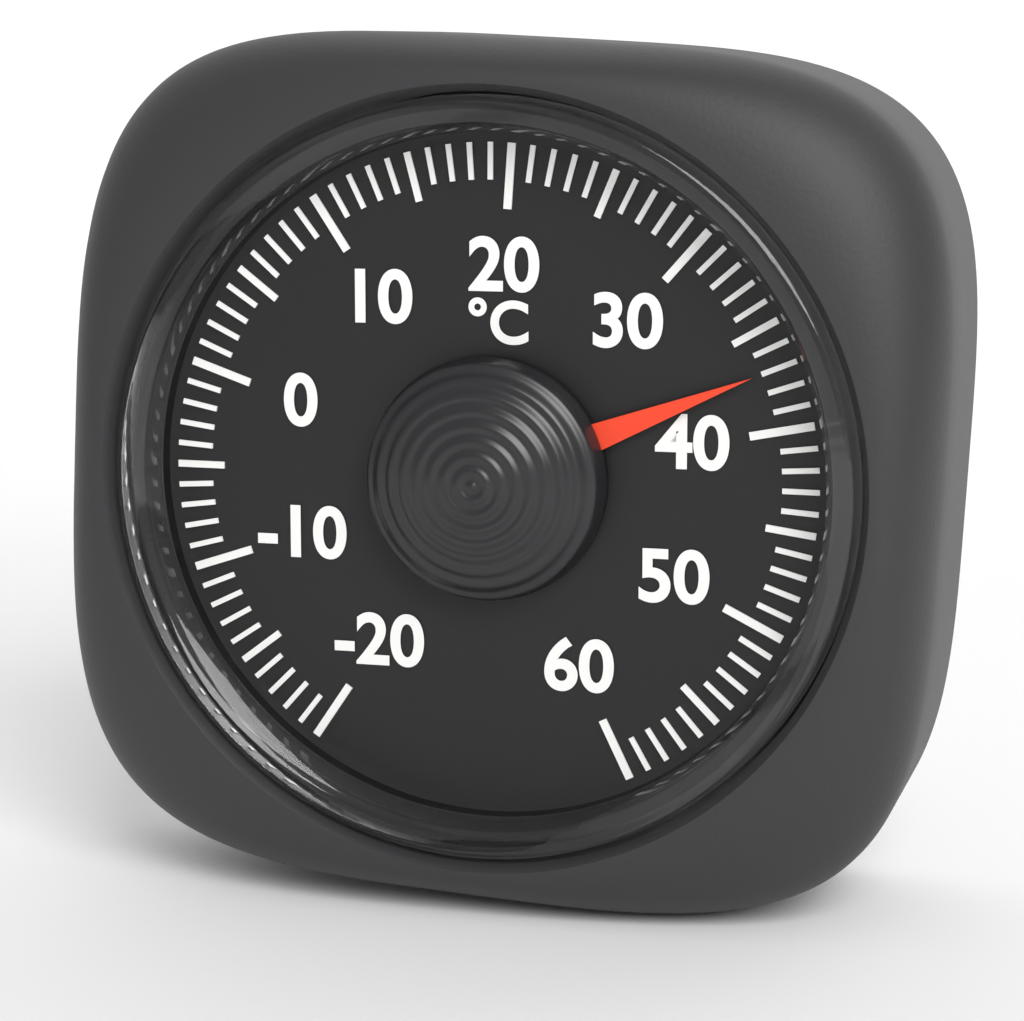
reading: 37 °C
